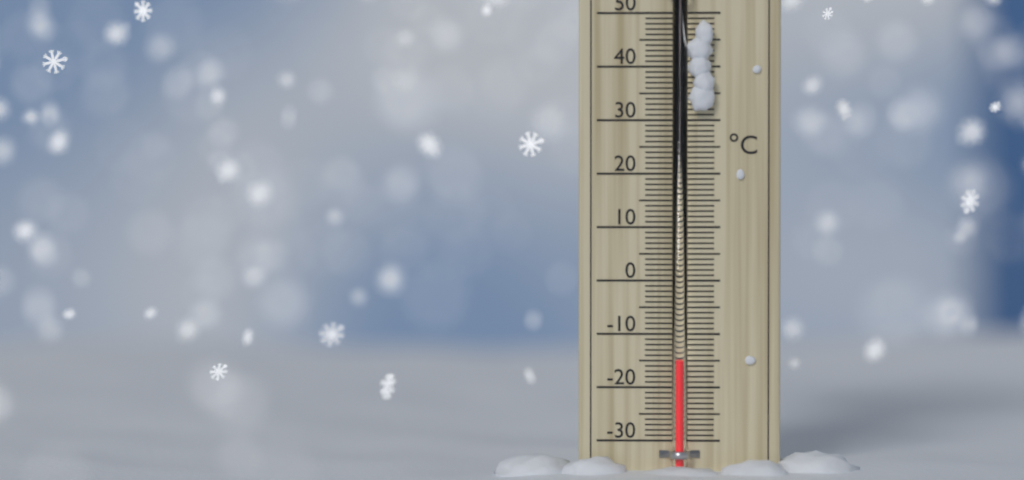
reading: -15 °C
